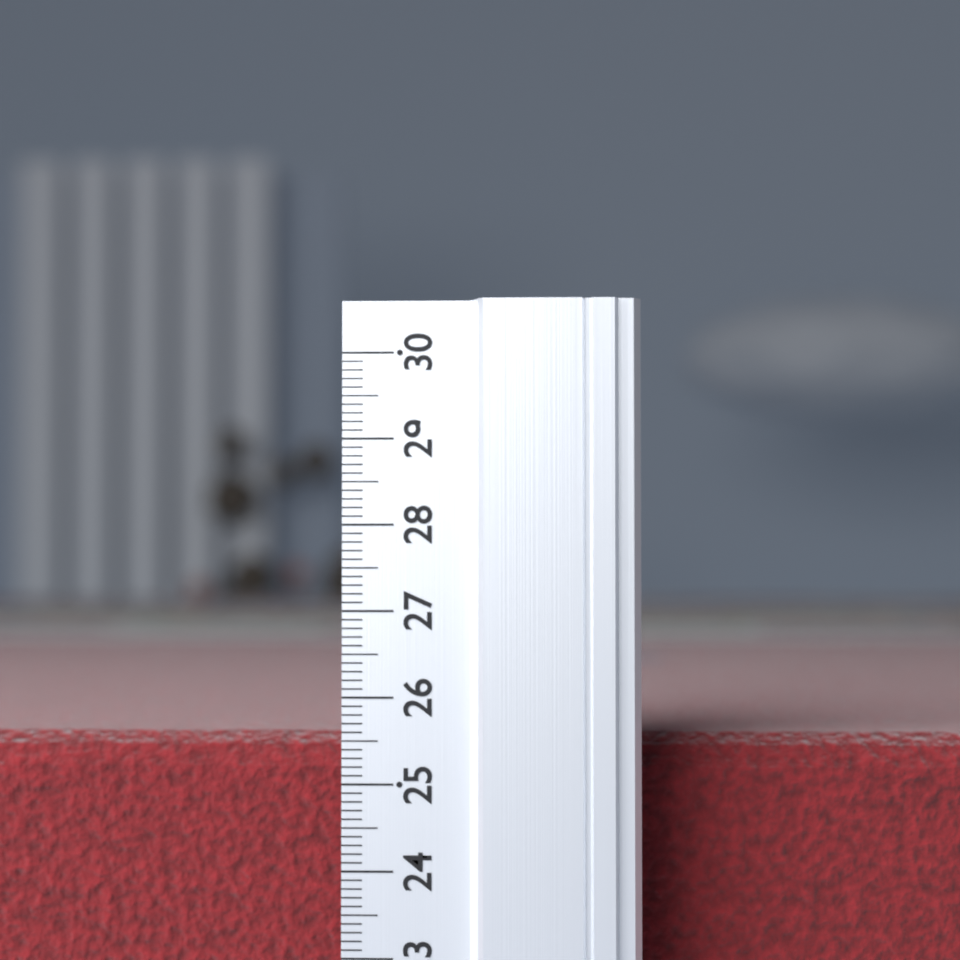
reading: 25.5 (no unit)
